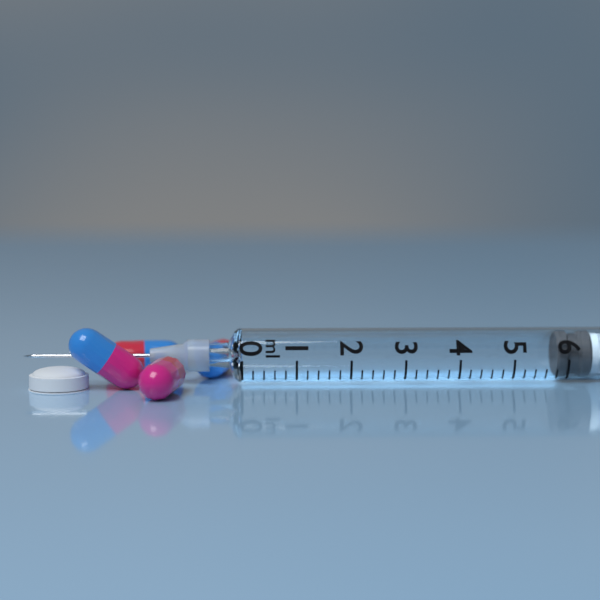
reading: 5.8 ml
